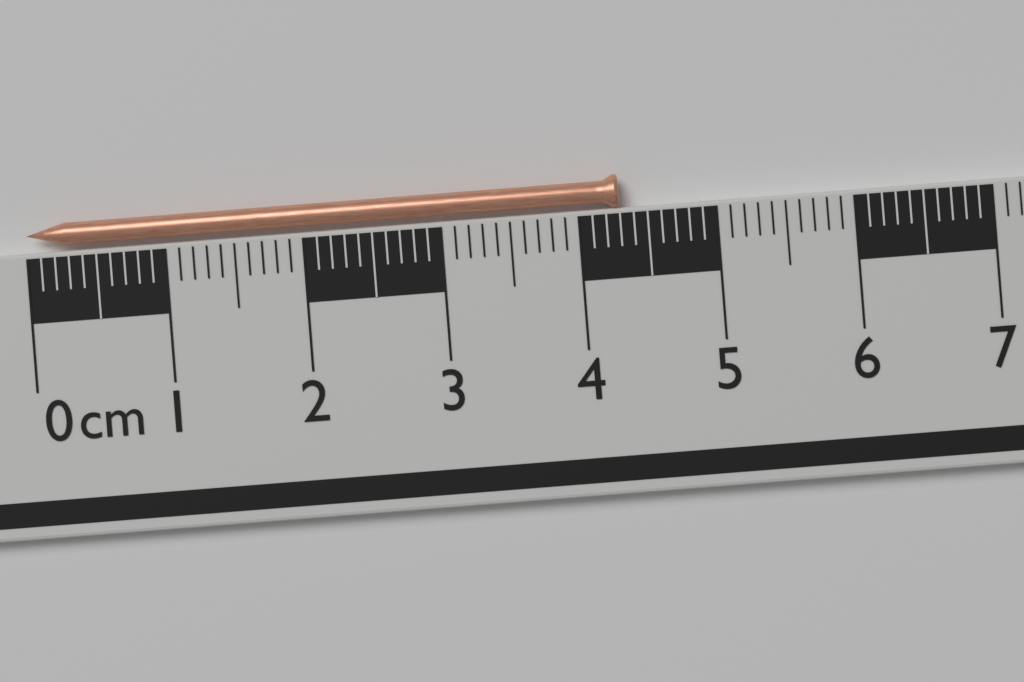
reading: 4.3 cm
